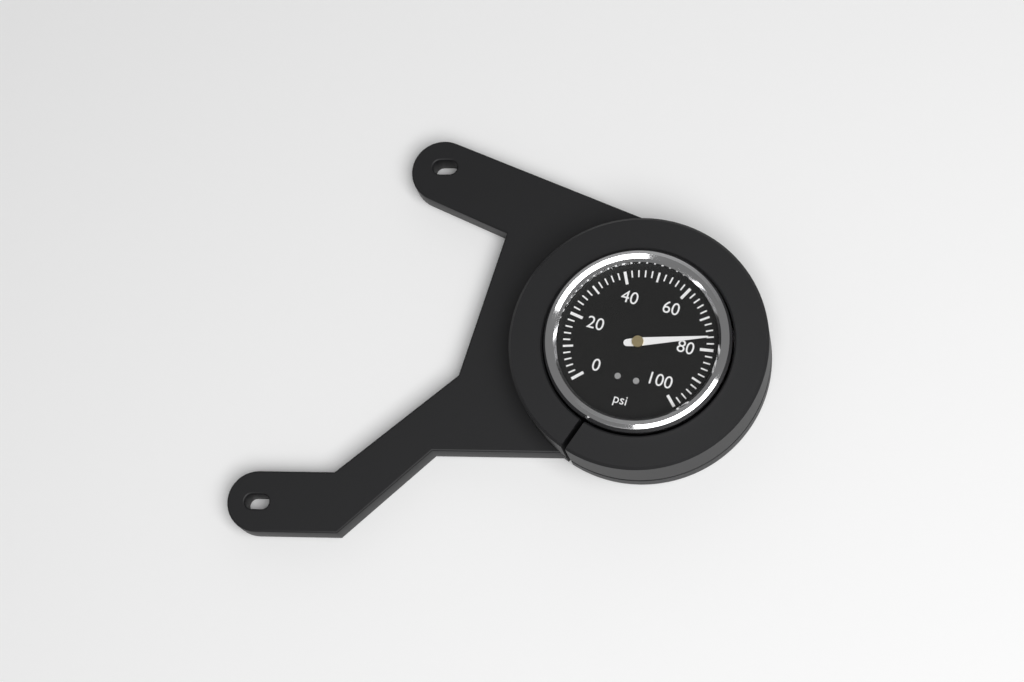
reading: 76 psi
